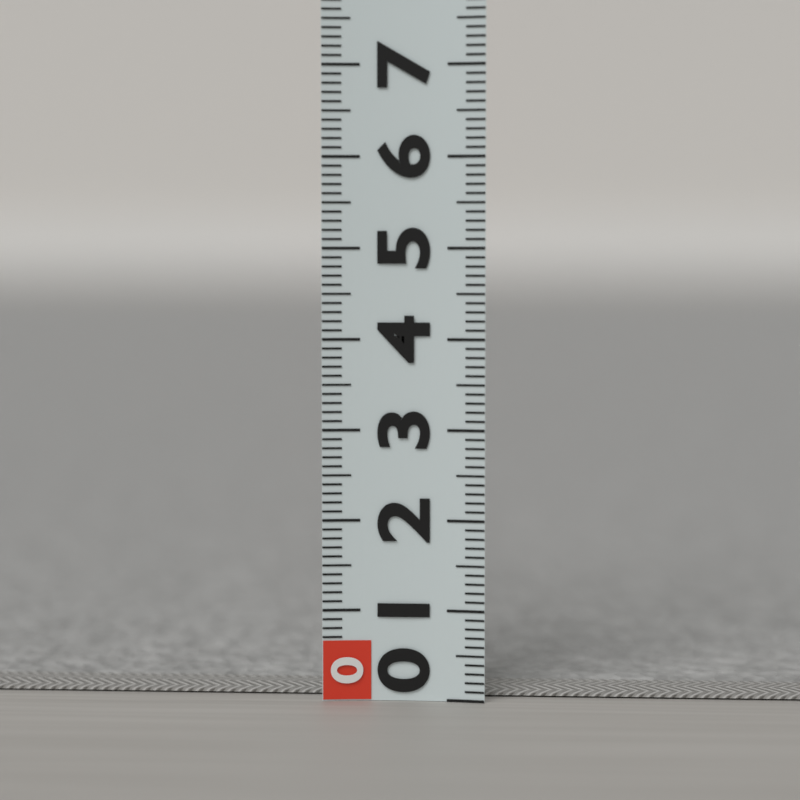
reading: 0.1 (no unit)
